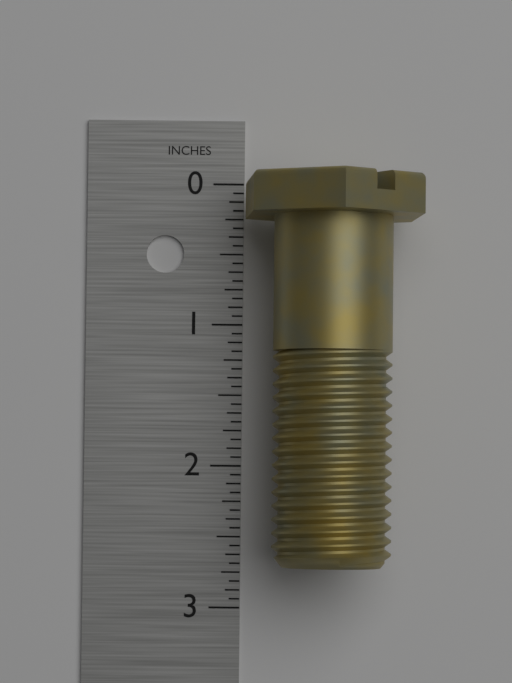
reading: 2.6875 in
